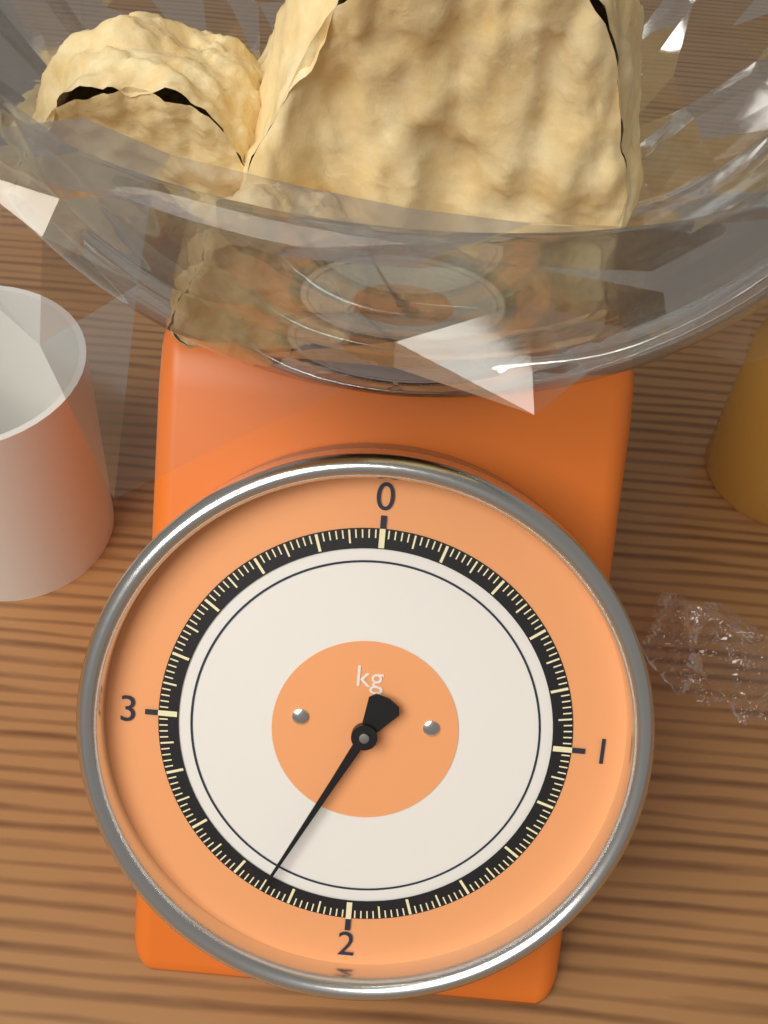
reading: 2.30 kg
